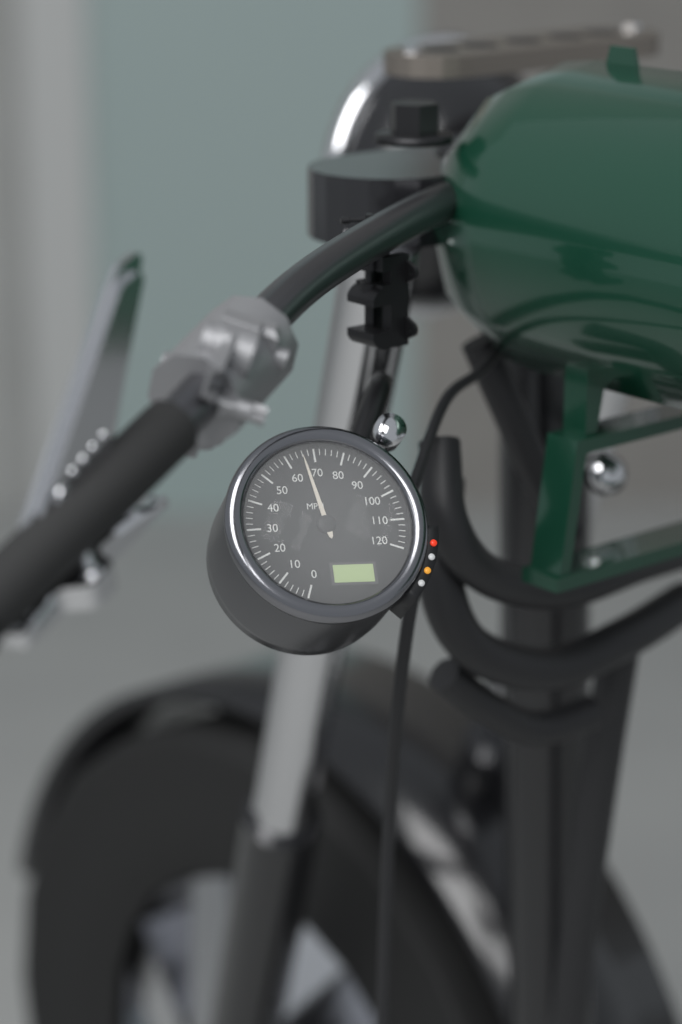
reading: 66 MPH
